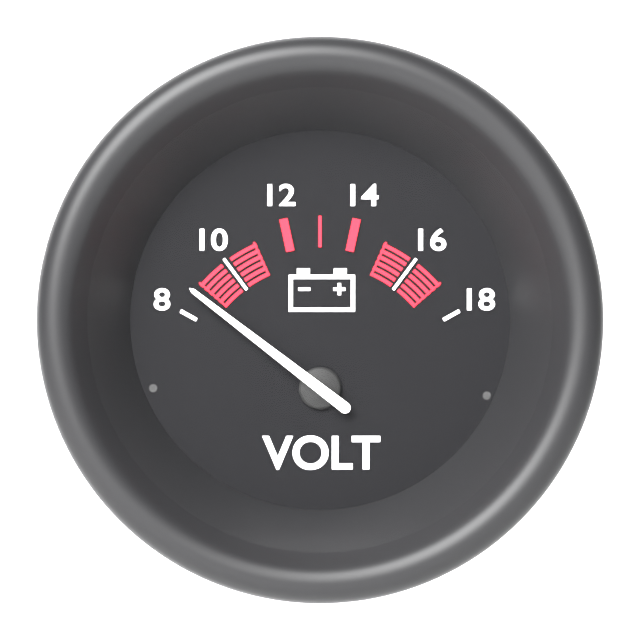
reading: 8.7 V
